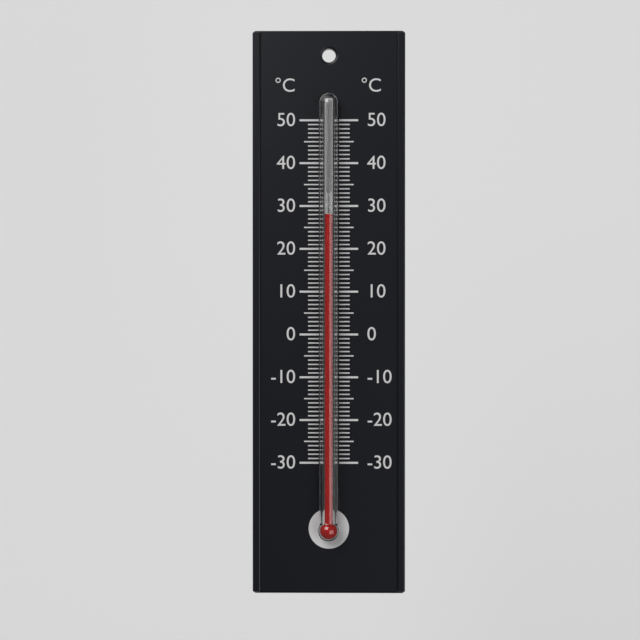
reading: 28 °C
